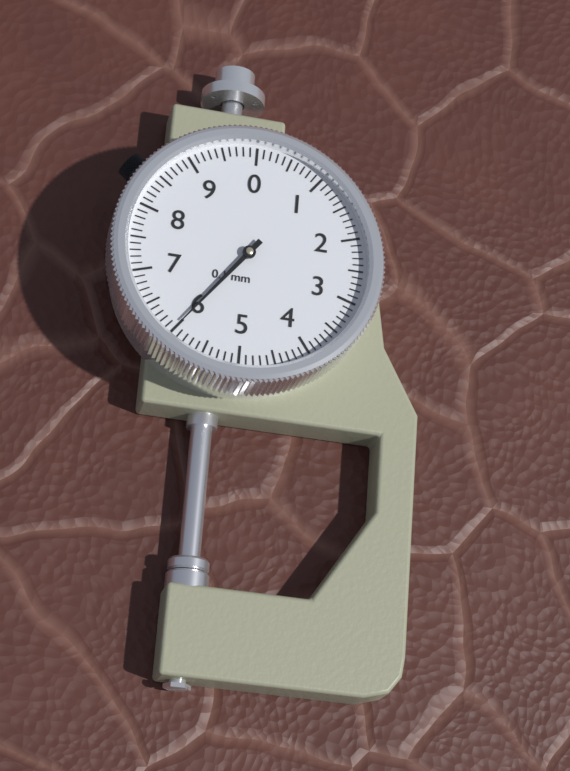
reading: 6.0 mm
